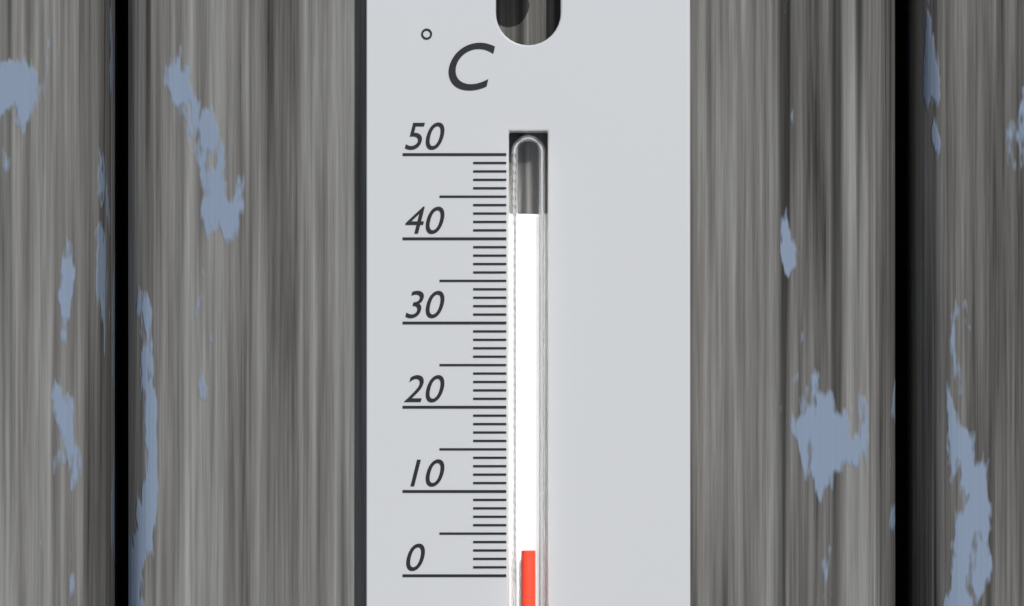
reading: 3 °C
